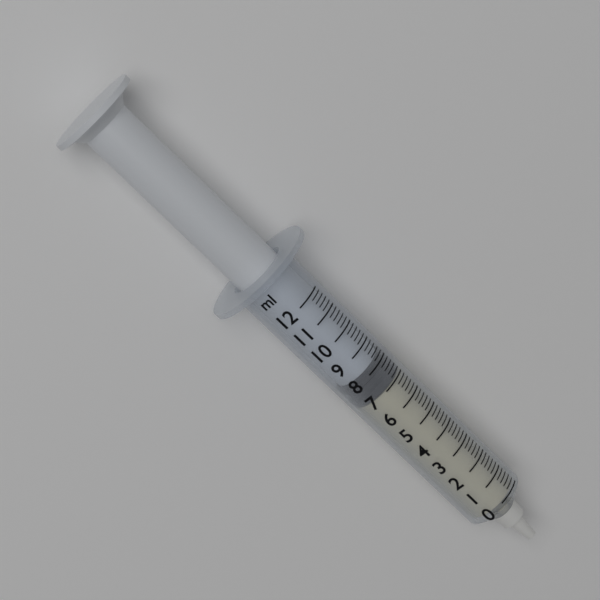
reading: 7.0 ml
